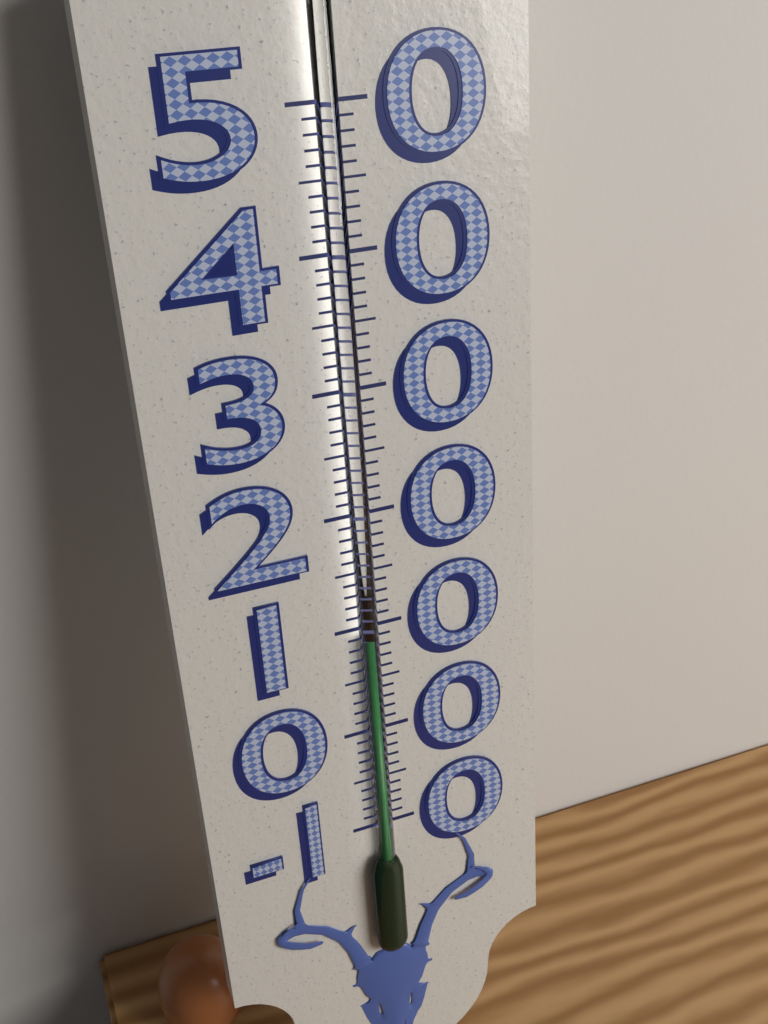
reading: 9 (no unit)
